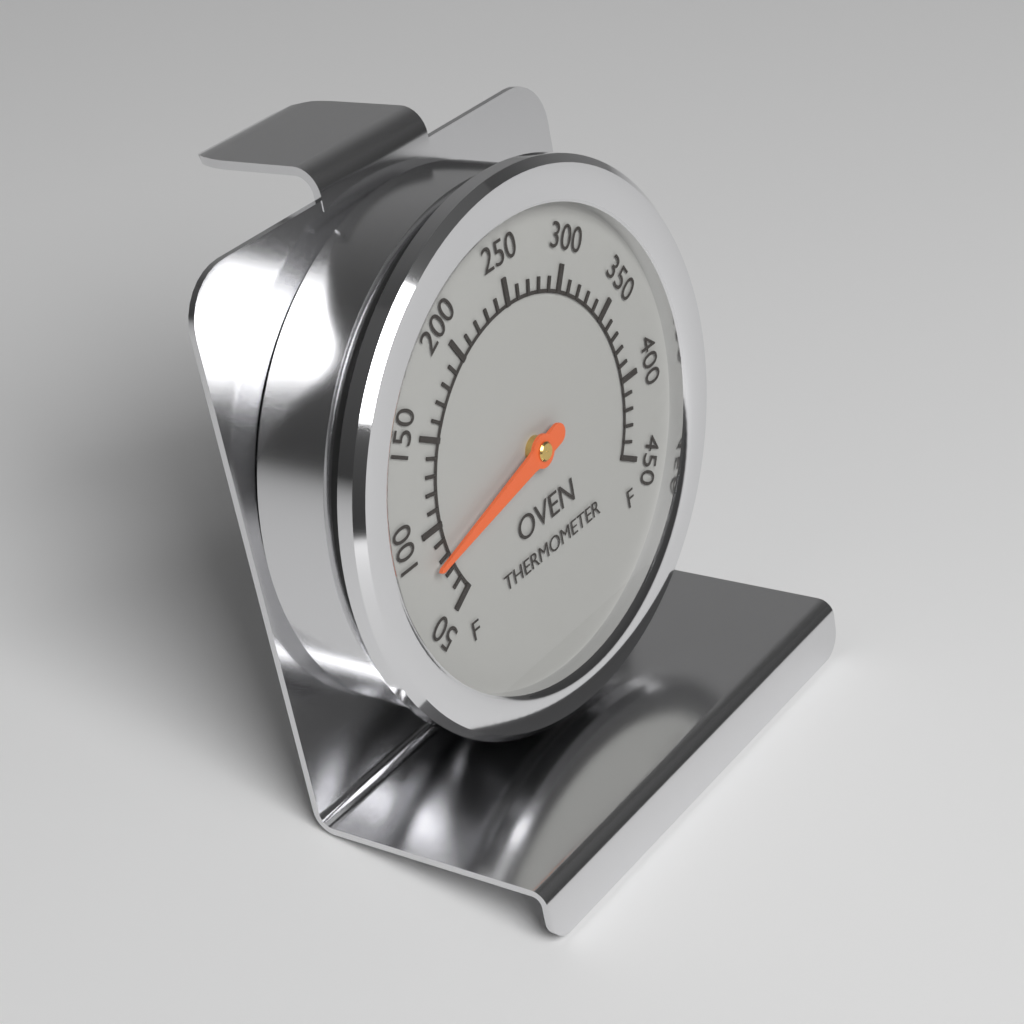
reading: 80 °F
